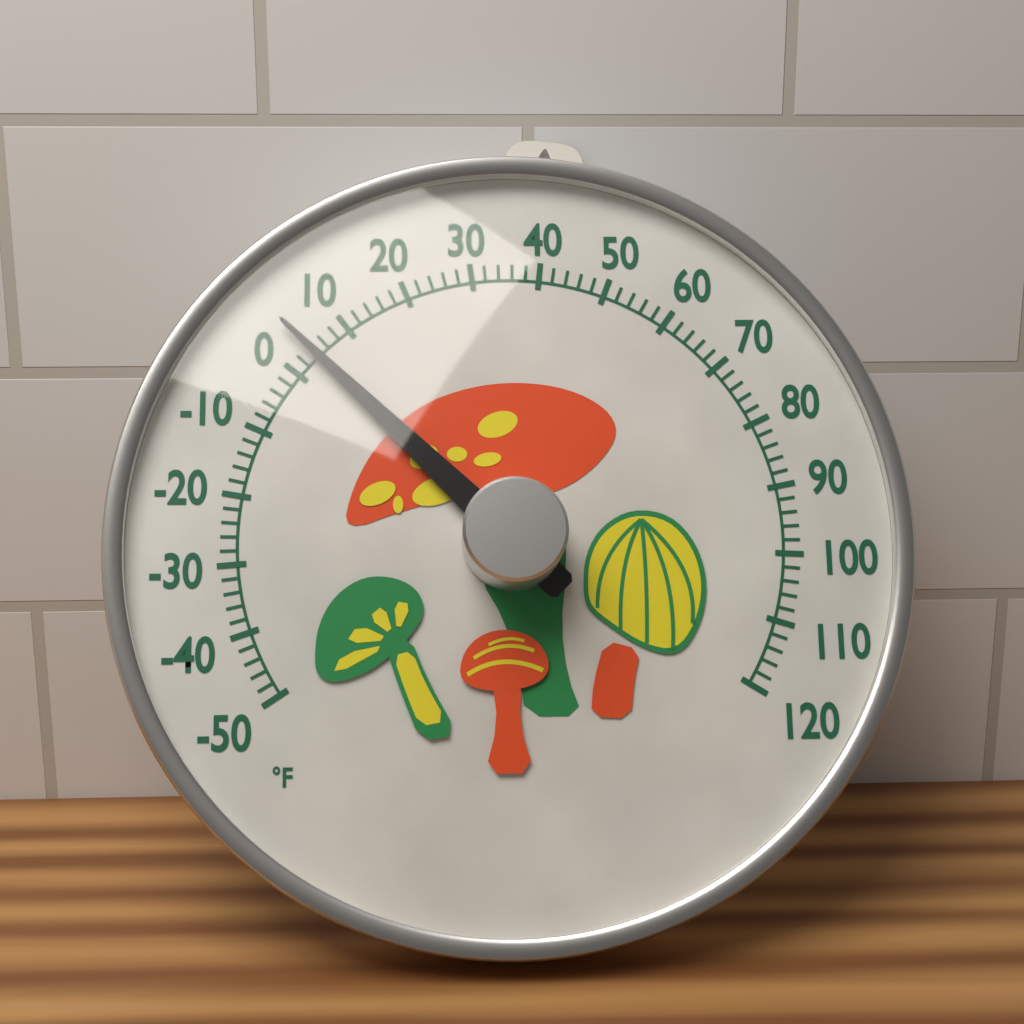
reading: 4 °F
